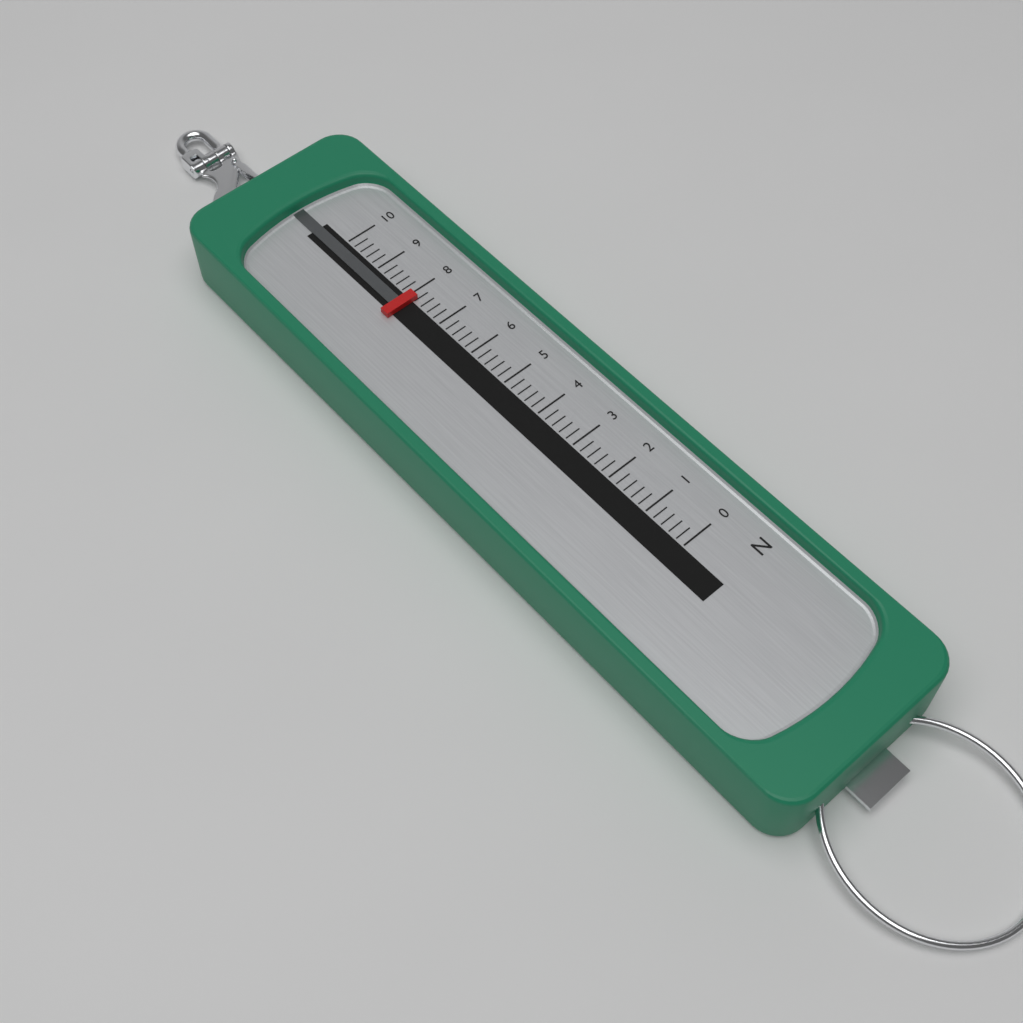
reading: 7.8 N
